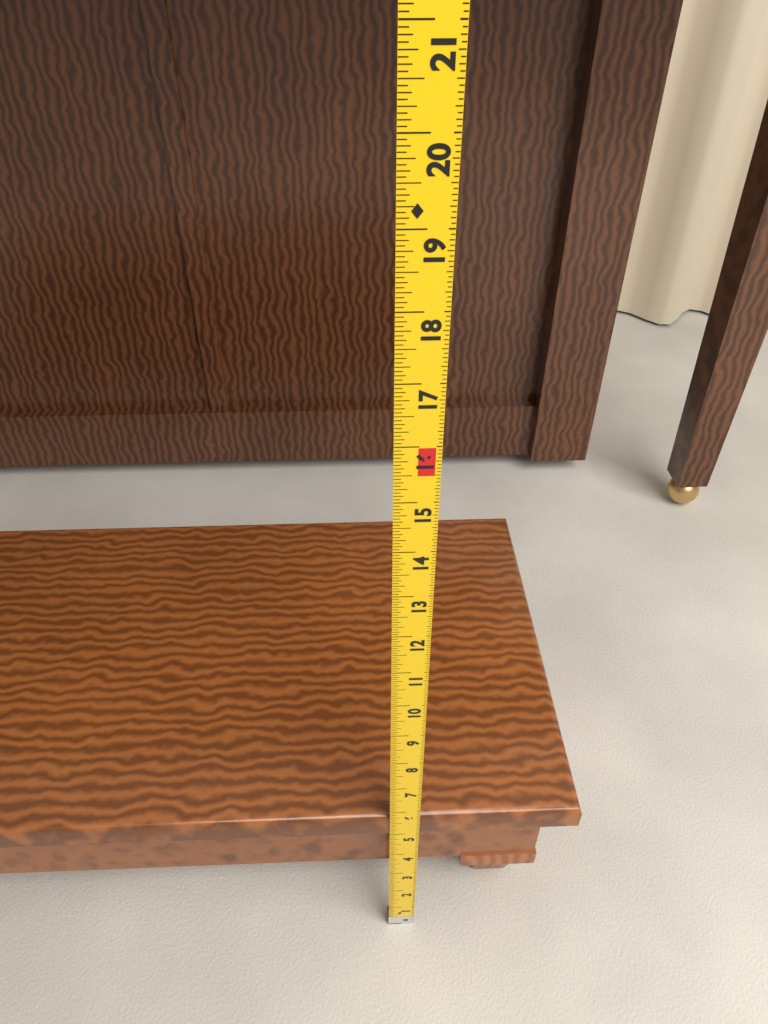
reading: 5.6875 in
